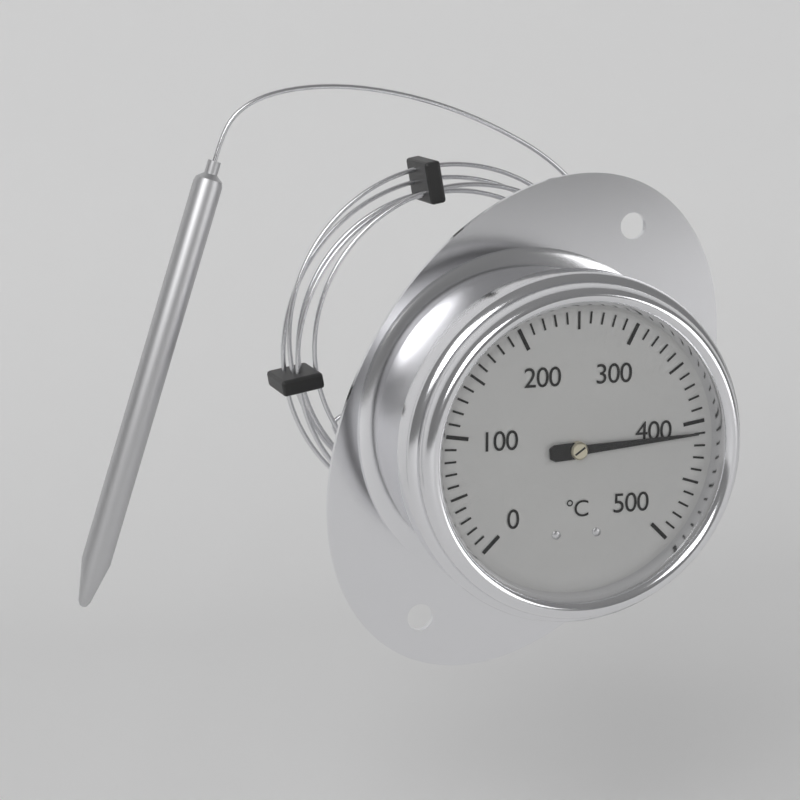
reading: 410 °C
